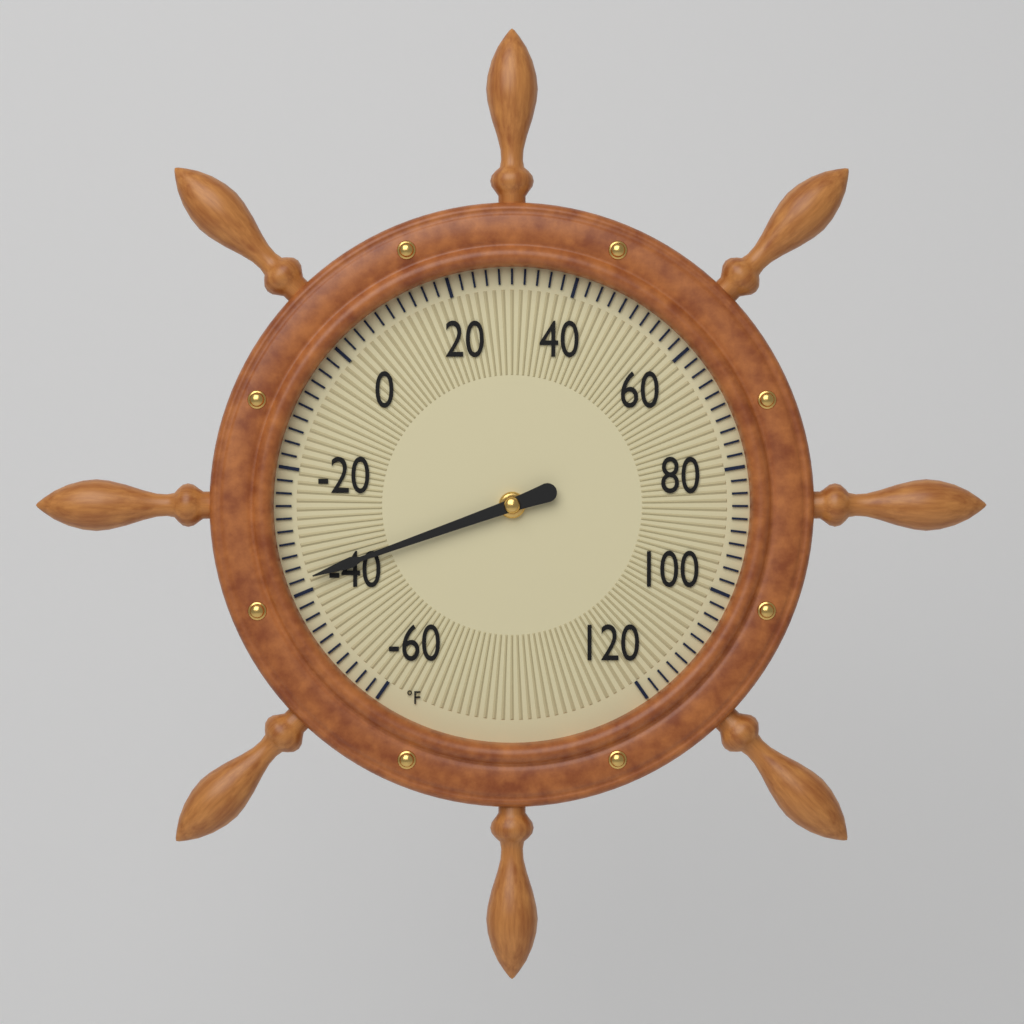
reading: -38 °F
